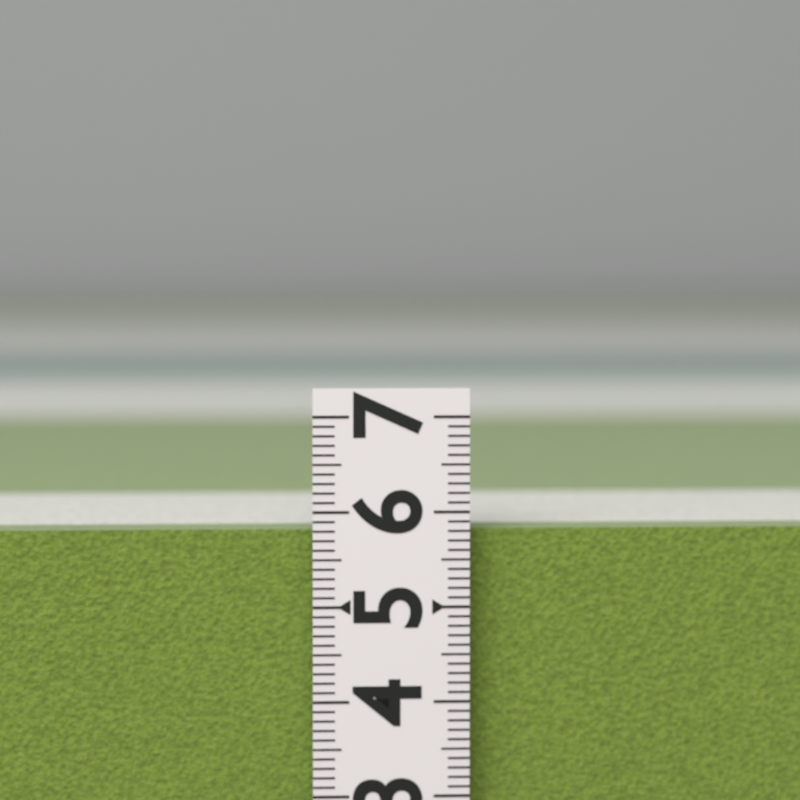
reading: 5.8 (no unit)
